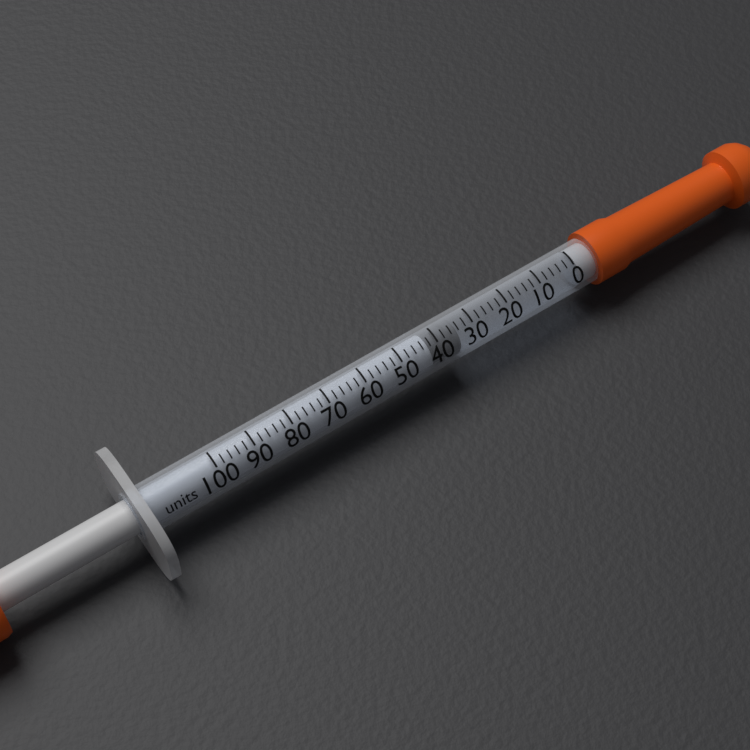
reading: 34 units
